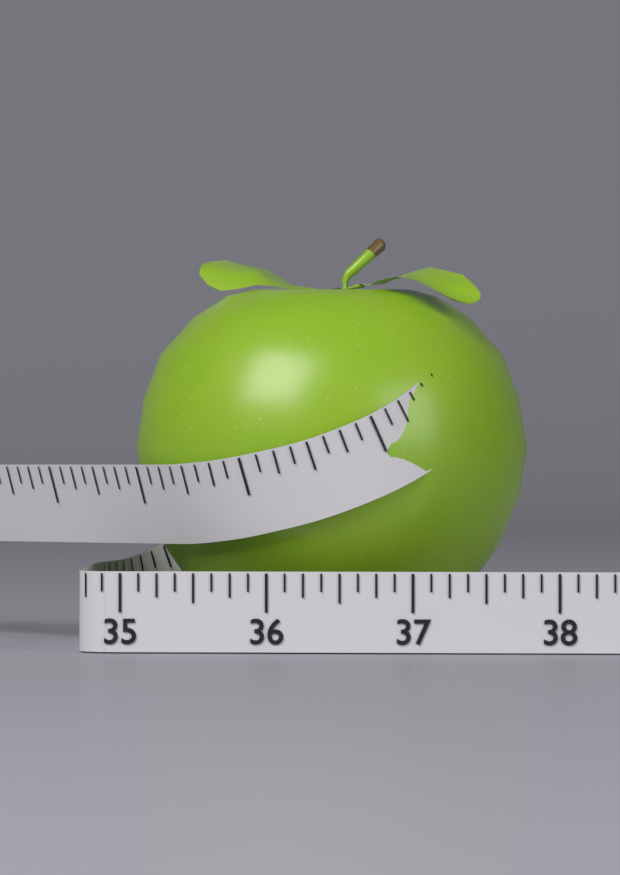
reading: 37.750 (no unit)
